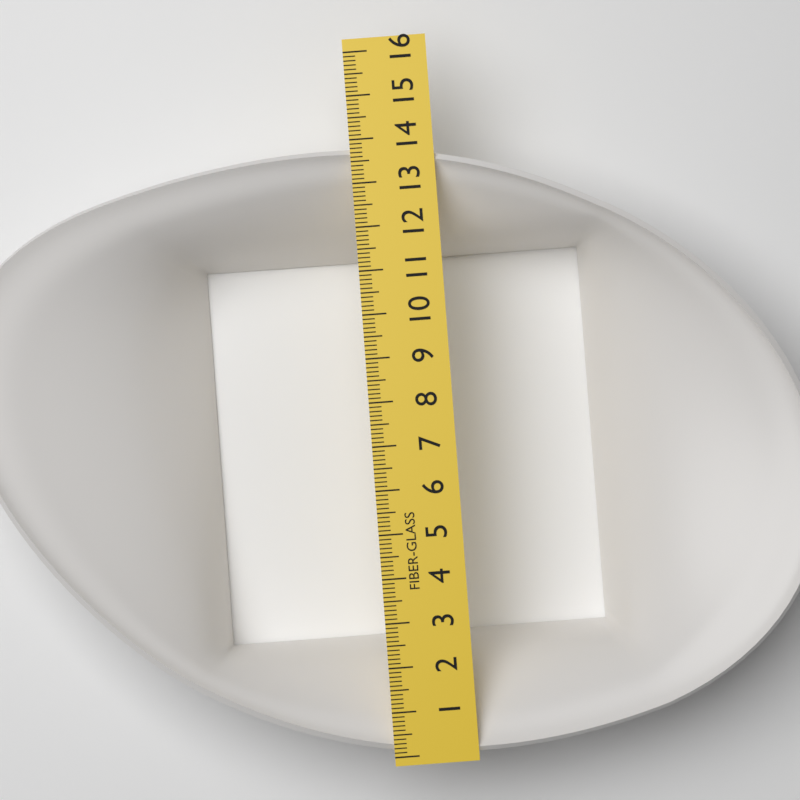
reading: 13.8 (no unit)
